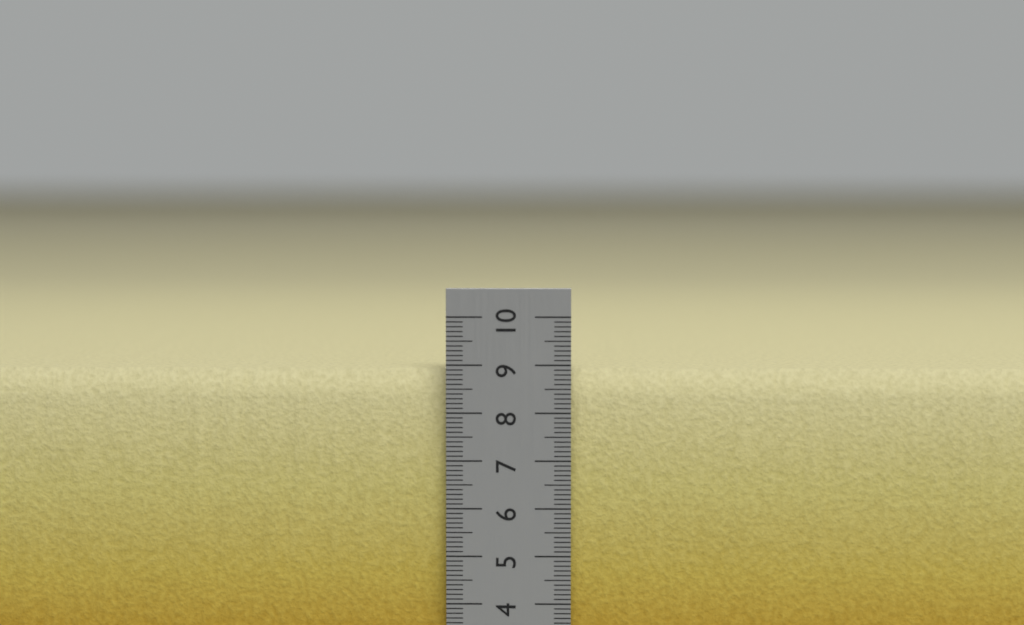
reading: 8.9 cm
